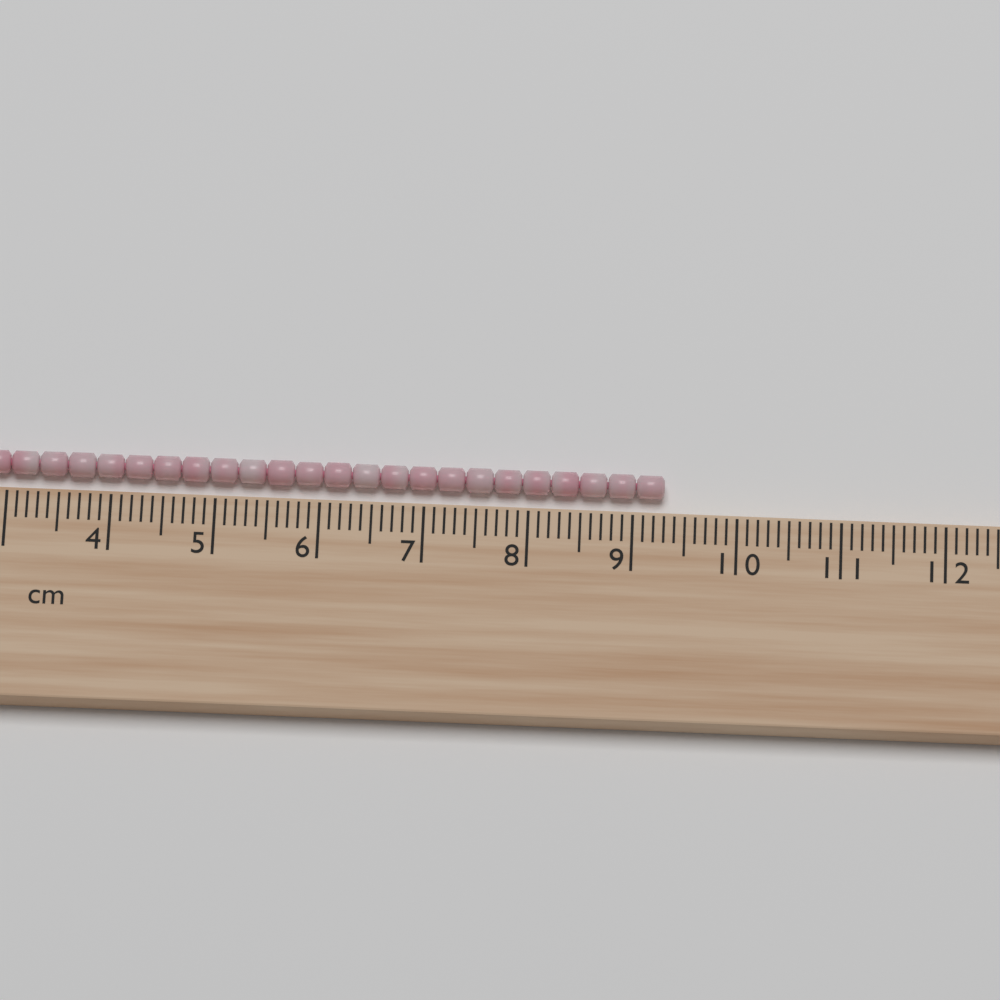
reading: 9.3 cm
